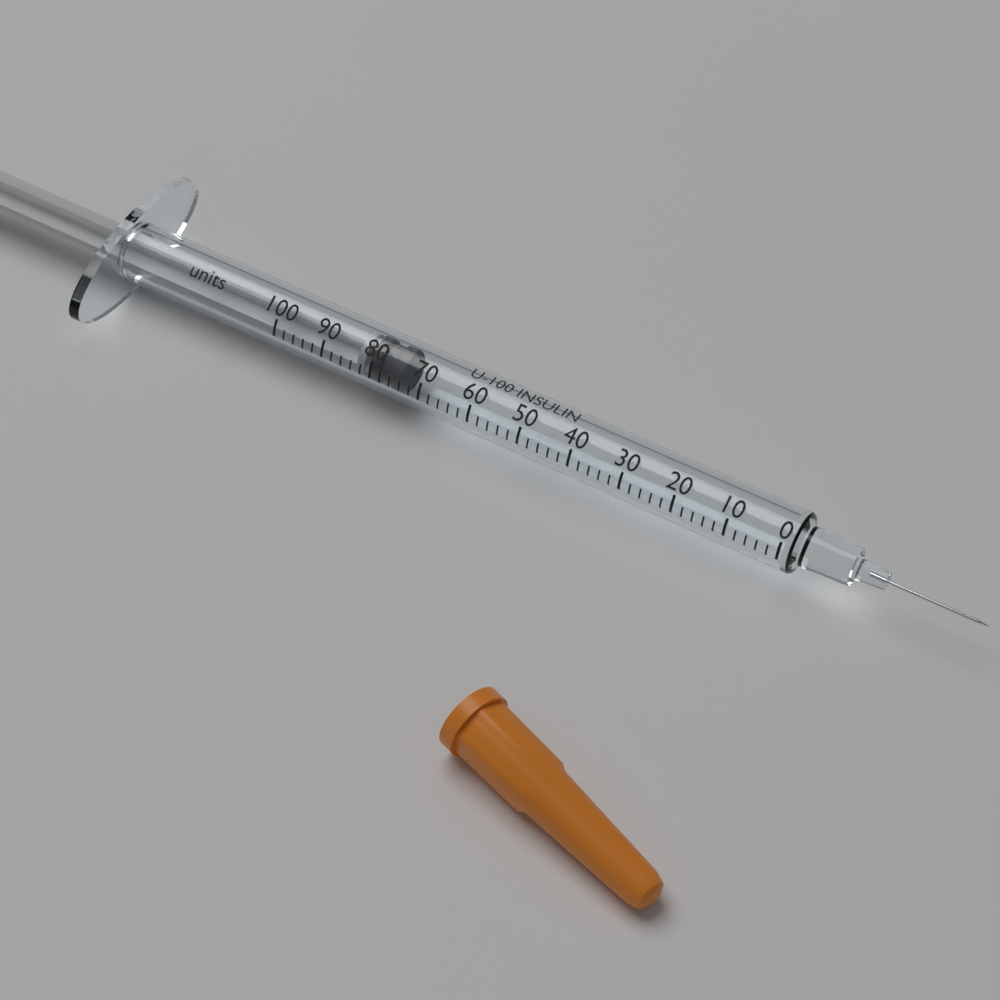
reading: 74 units
